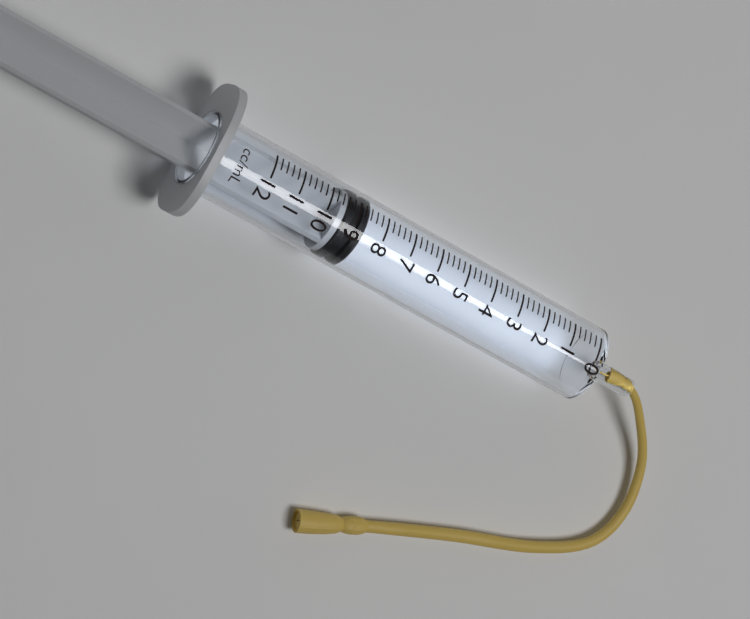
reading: 8.6 ml
